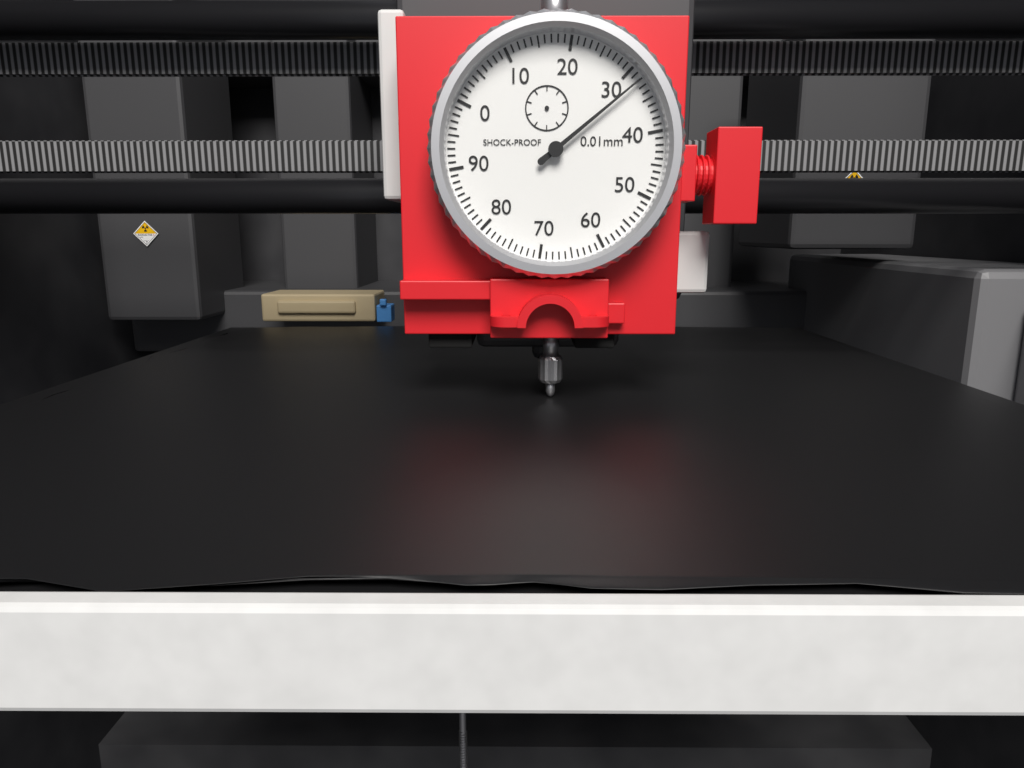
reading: 32 0.01mm
